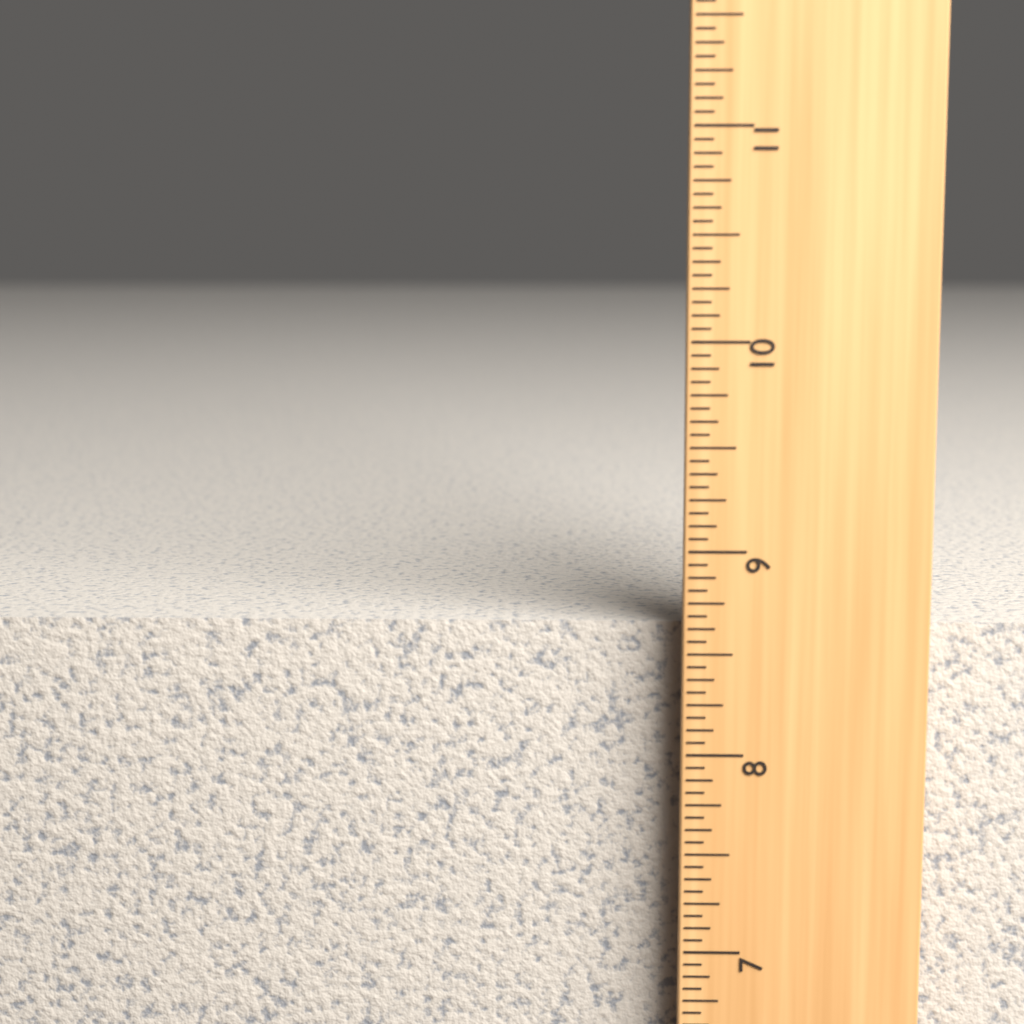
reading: 8.6250 in
